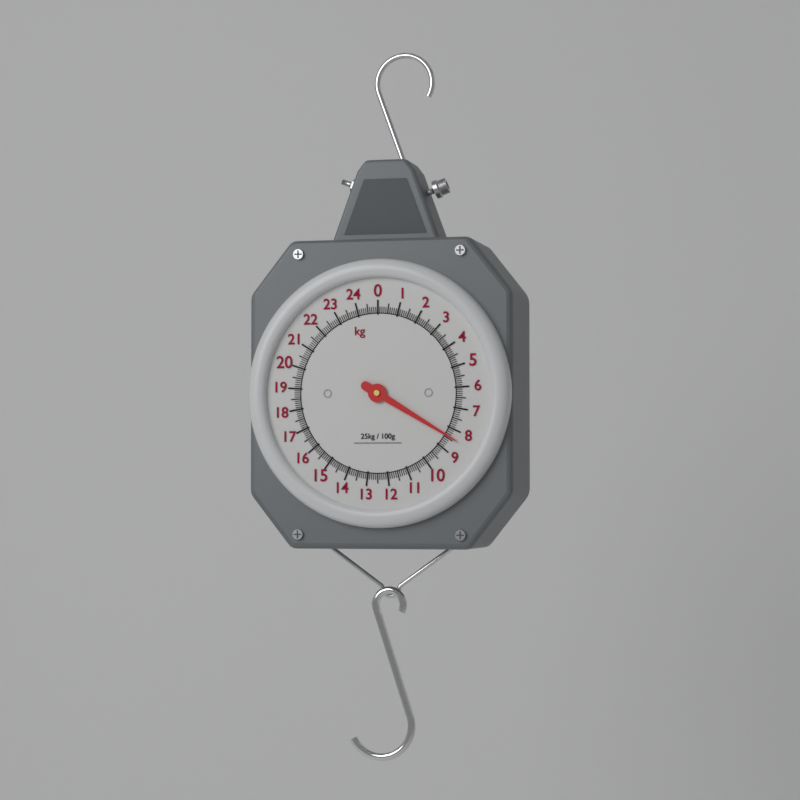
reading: 8.4 kg
